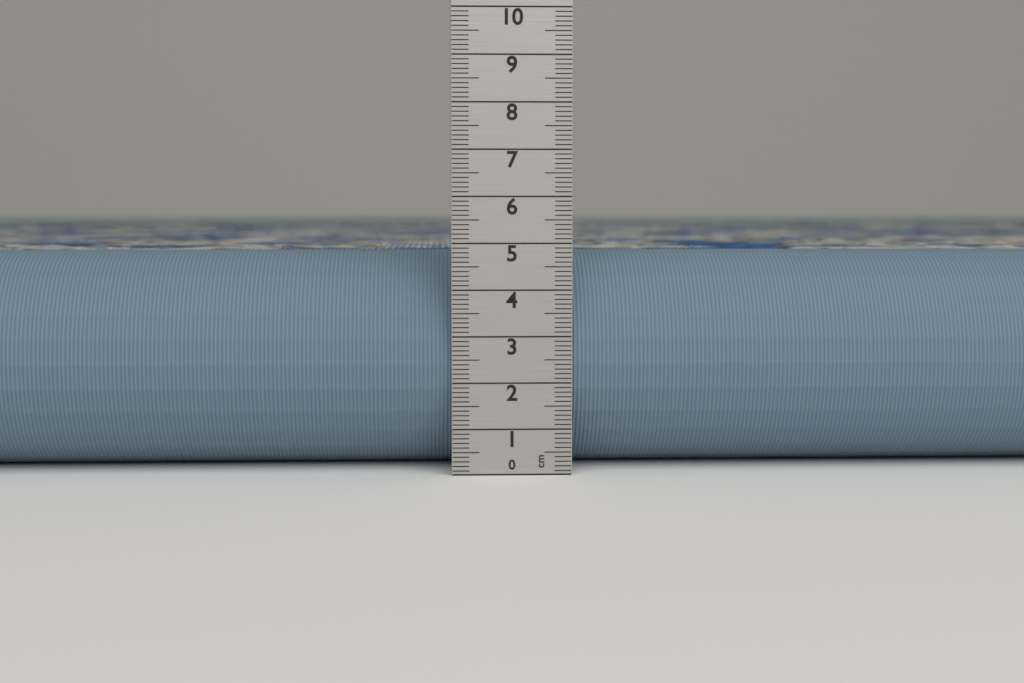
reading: 4.8 cm
